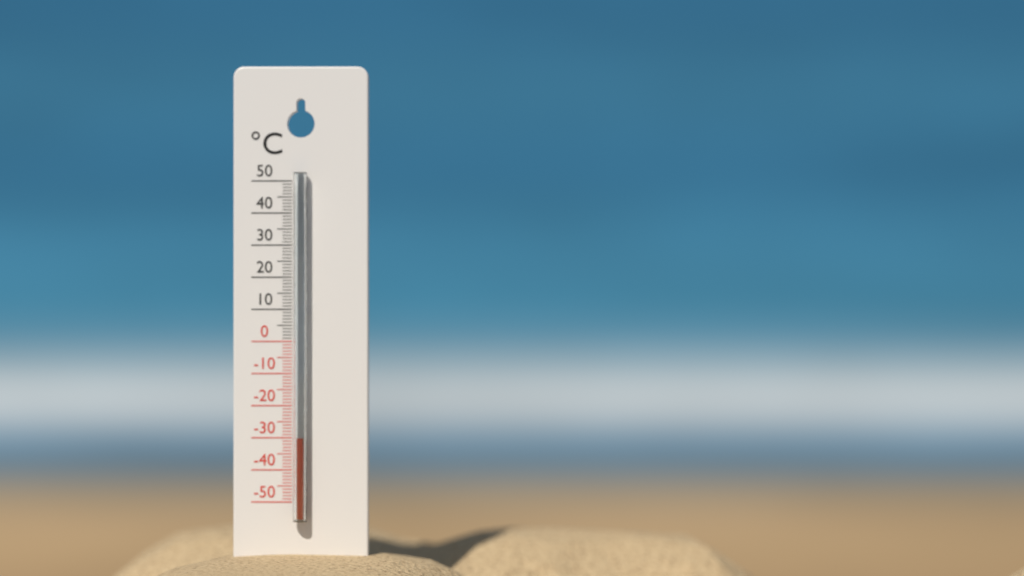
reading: -30 °C
